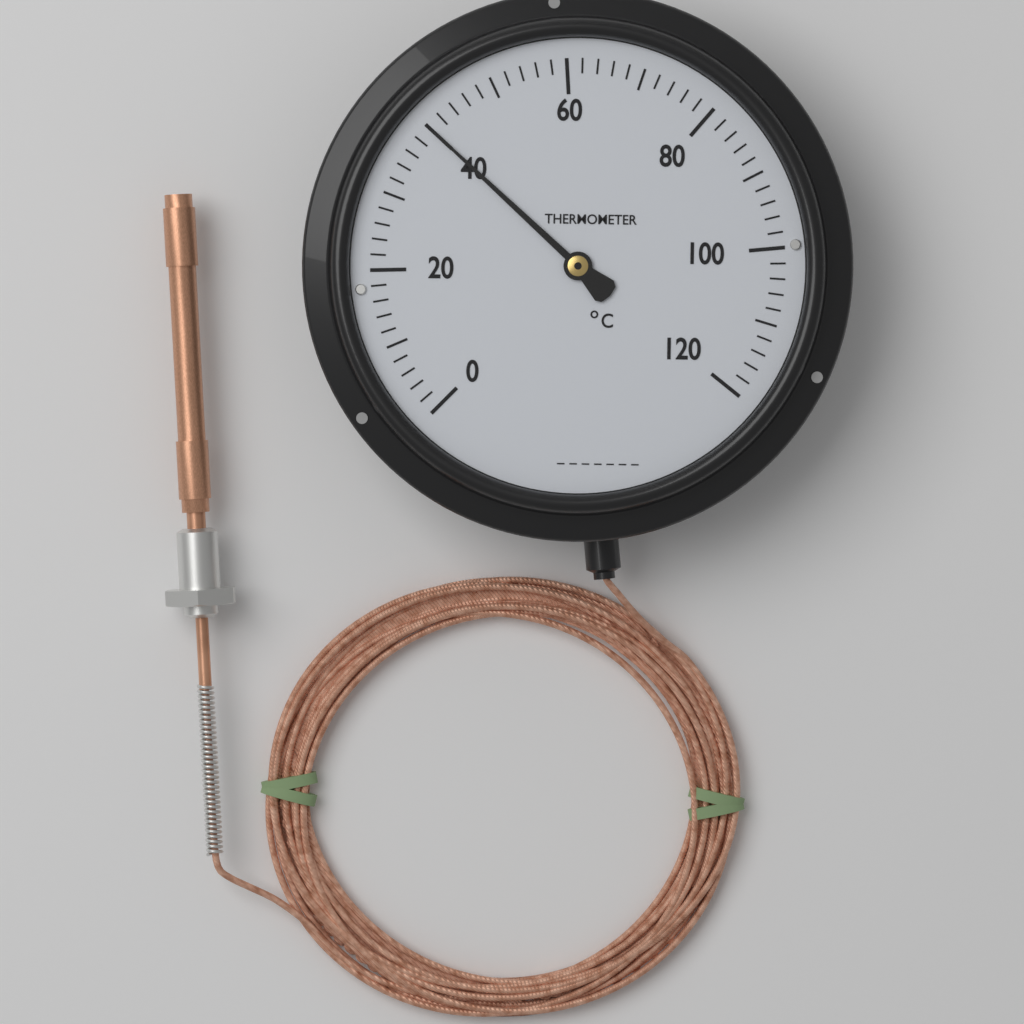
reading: 40 °C
